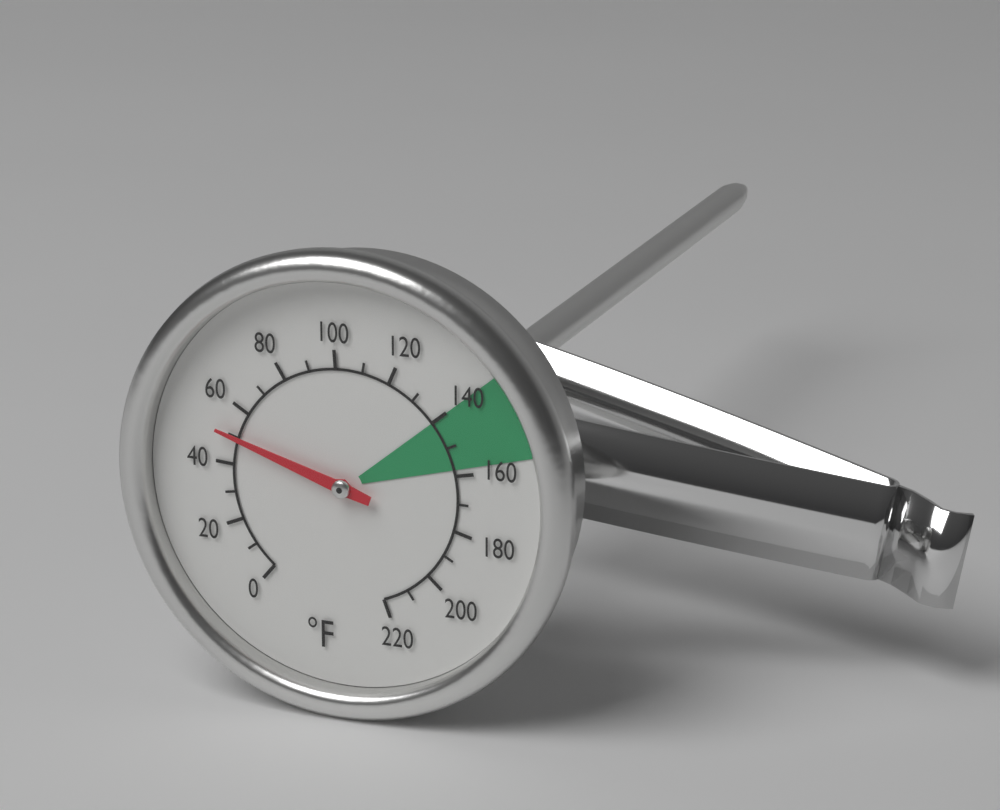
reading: 50 °F
